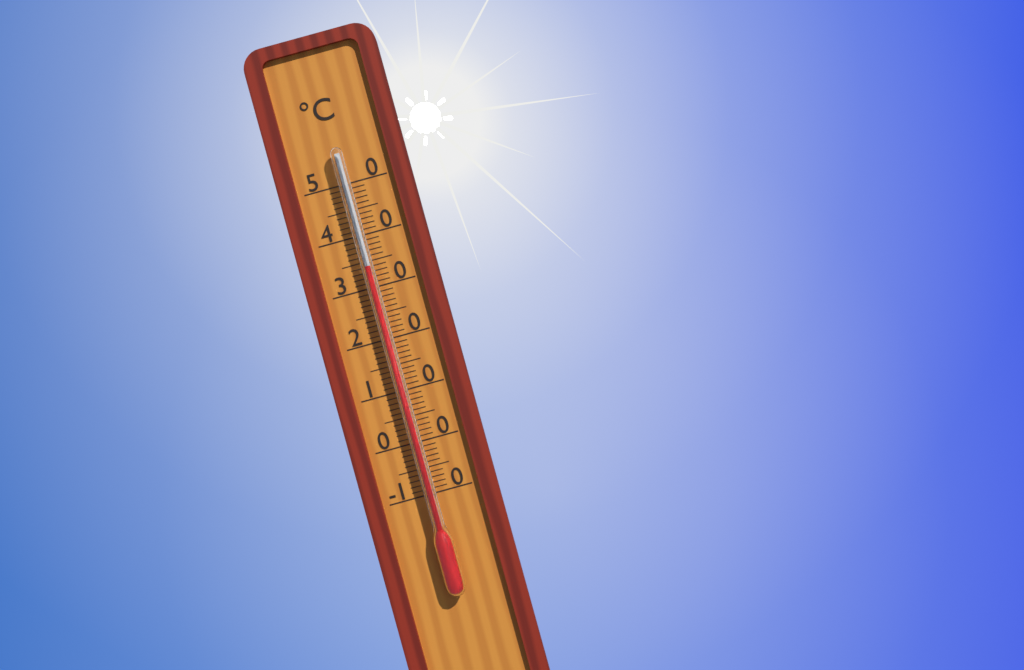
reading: 34 °C
